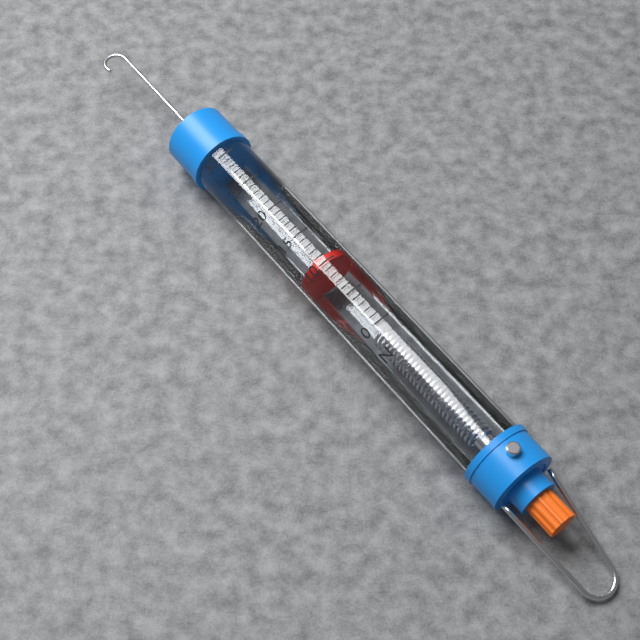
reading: 10 N
